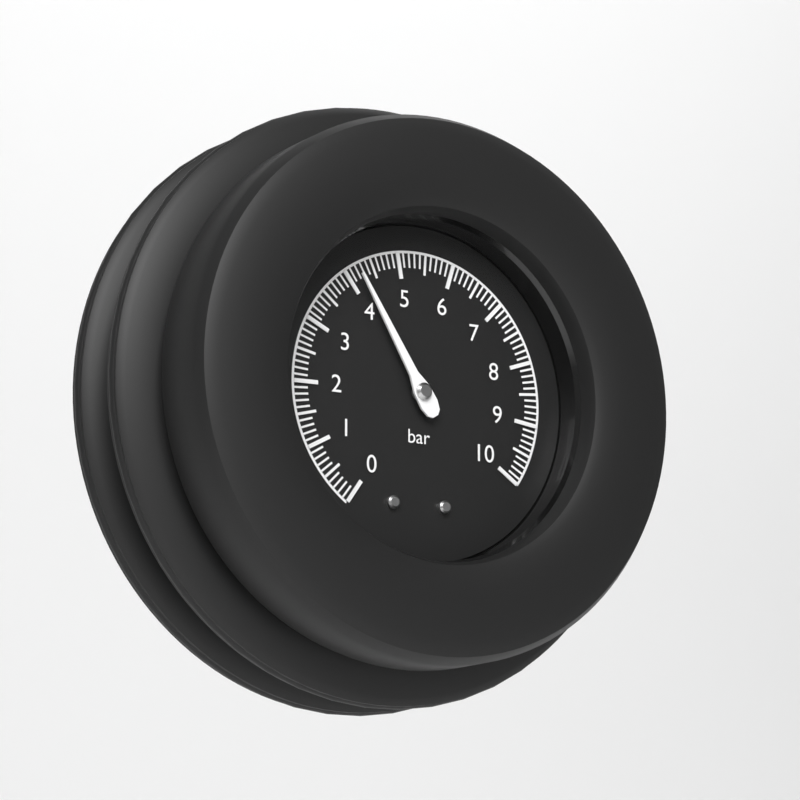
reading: 4.2 bar
